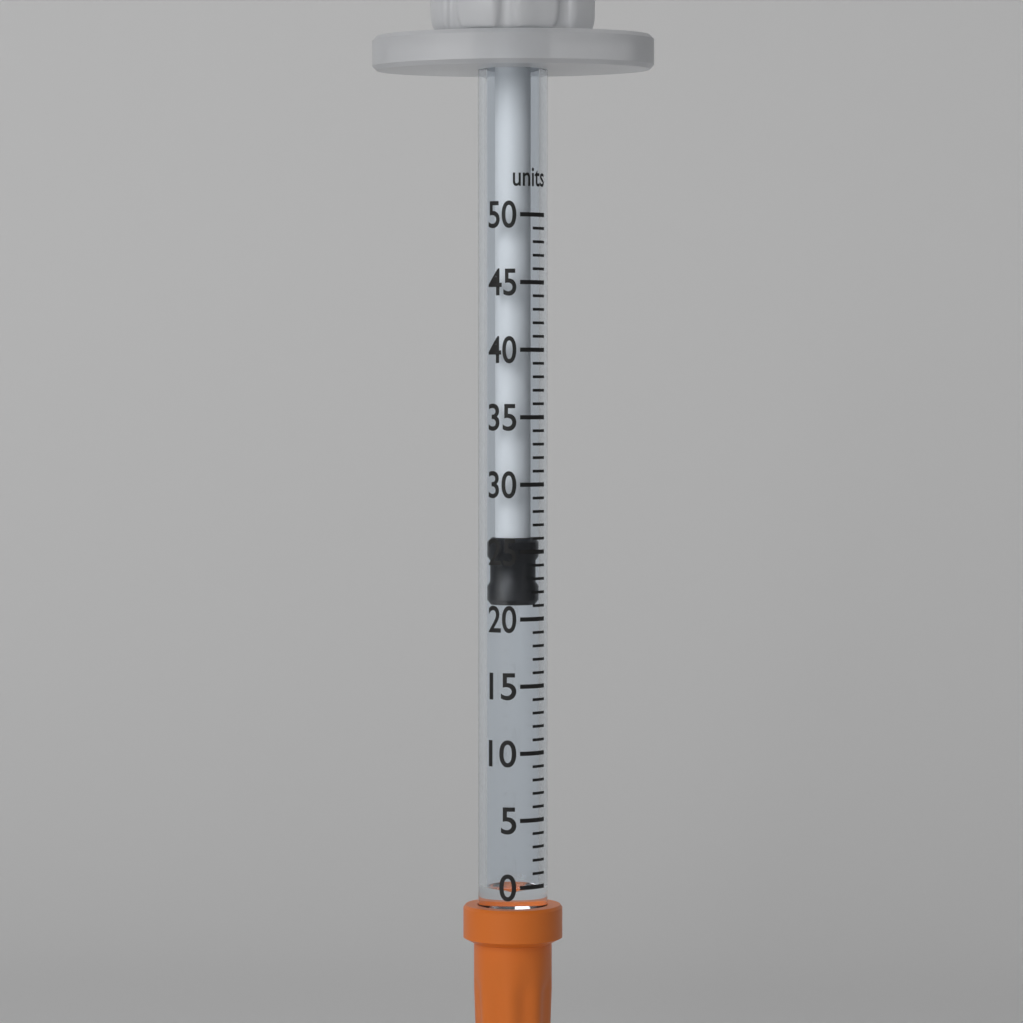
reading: 21 units
